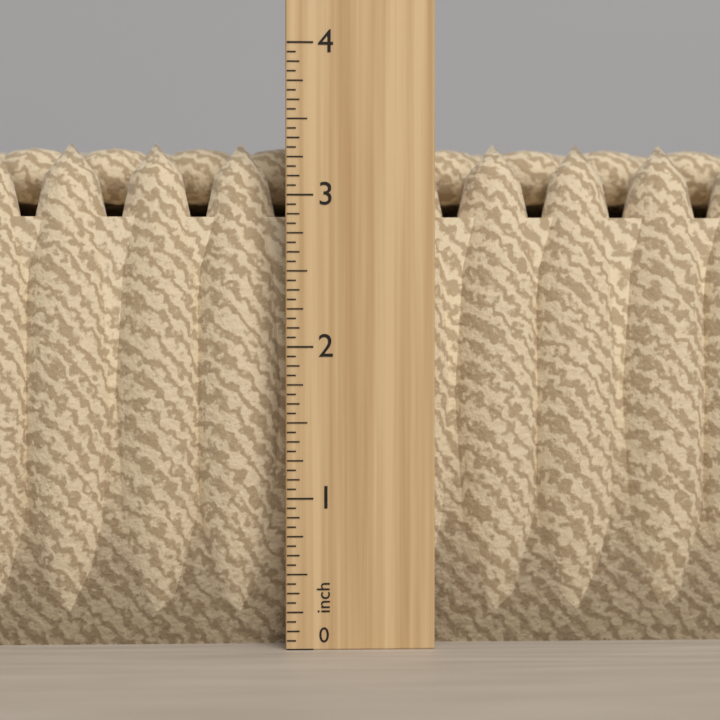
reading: 3.3750 in
